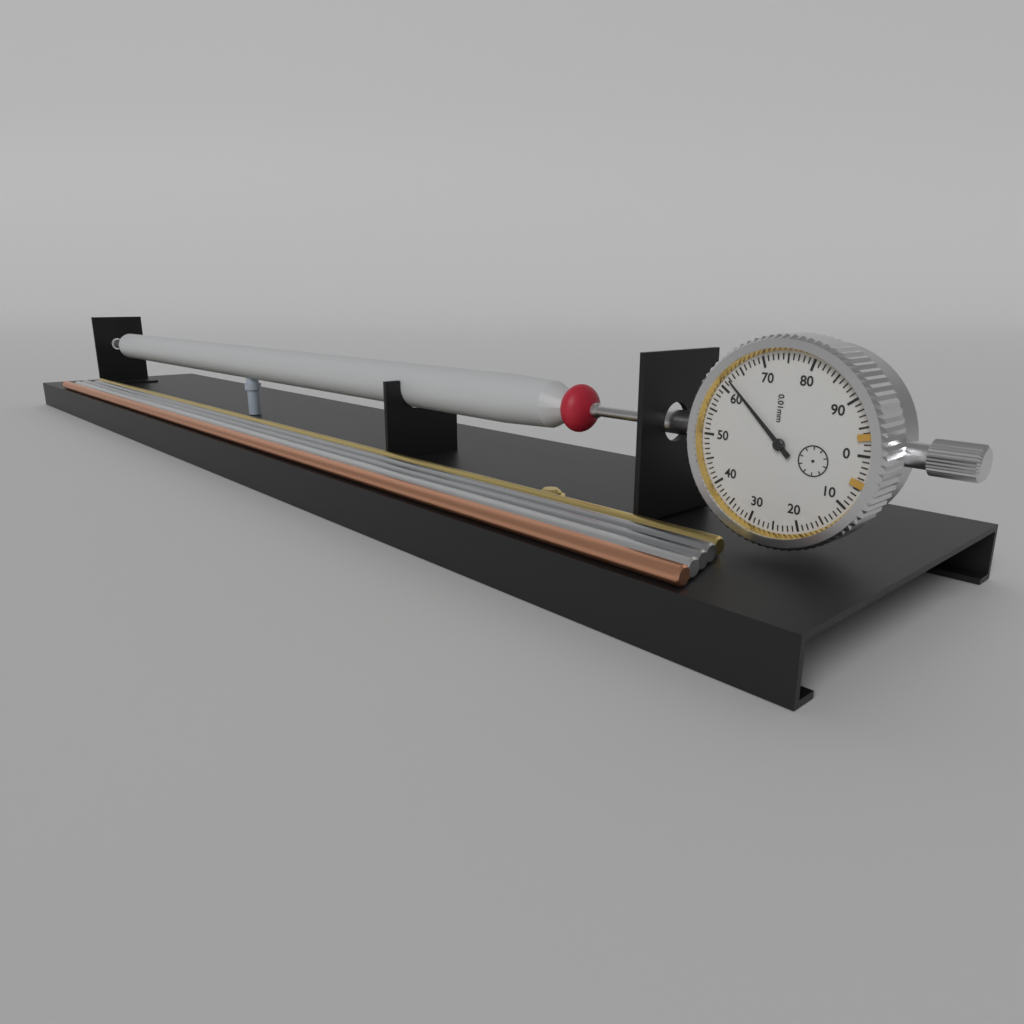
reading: 0.62 mm
